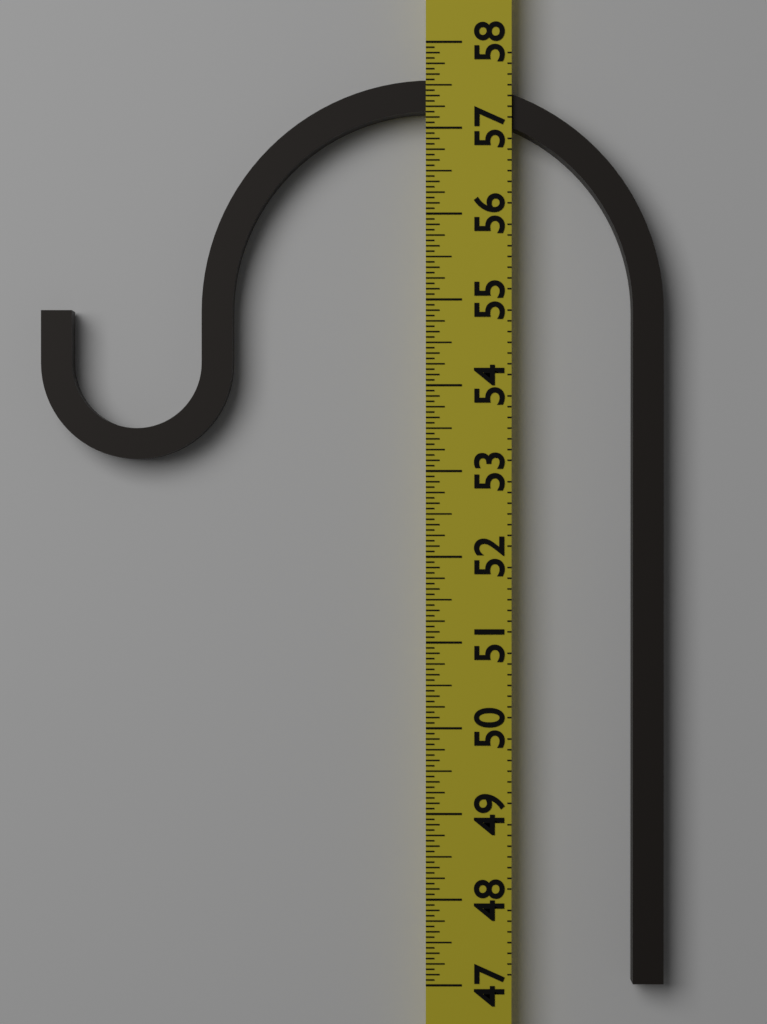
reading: 57.5625 (no unit)
